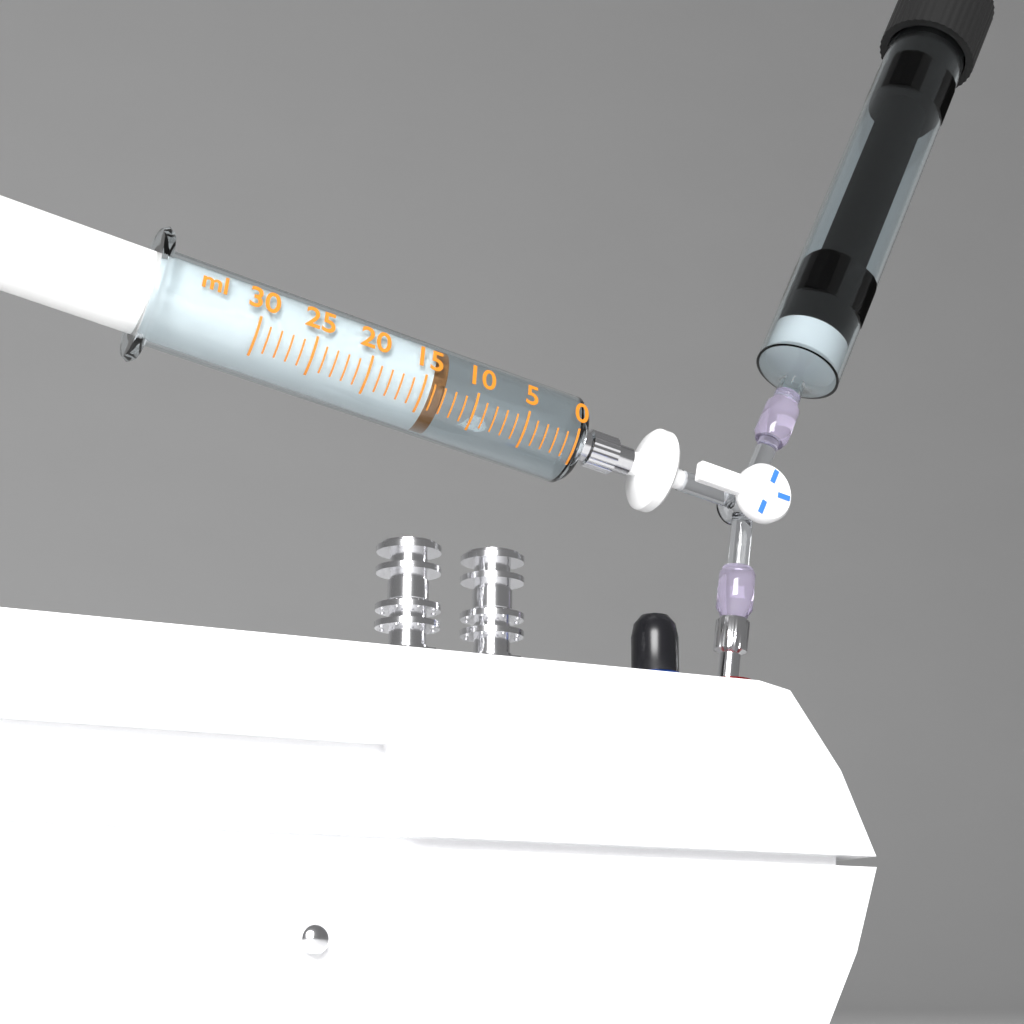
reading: 13 ml
